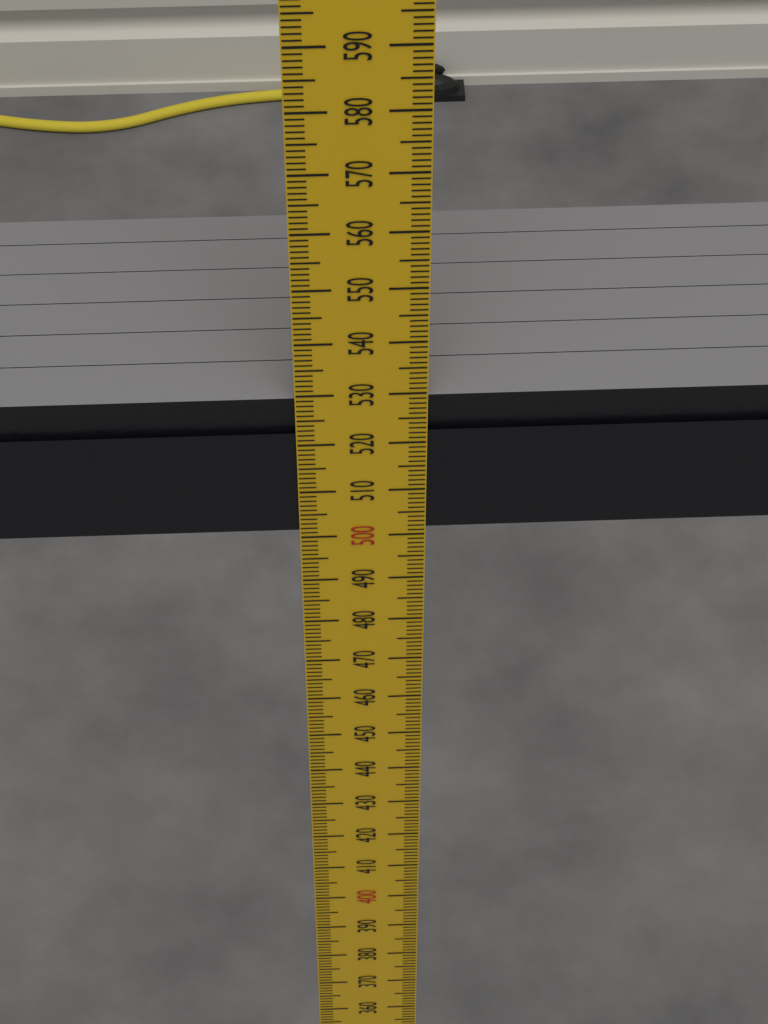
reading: 529 mm
